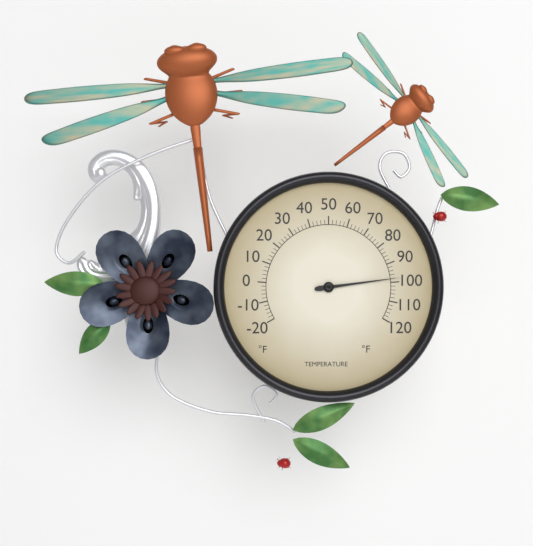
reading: 98 °F
